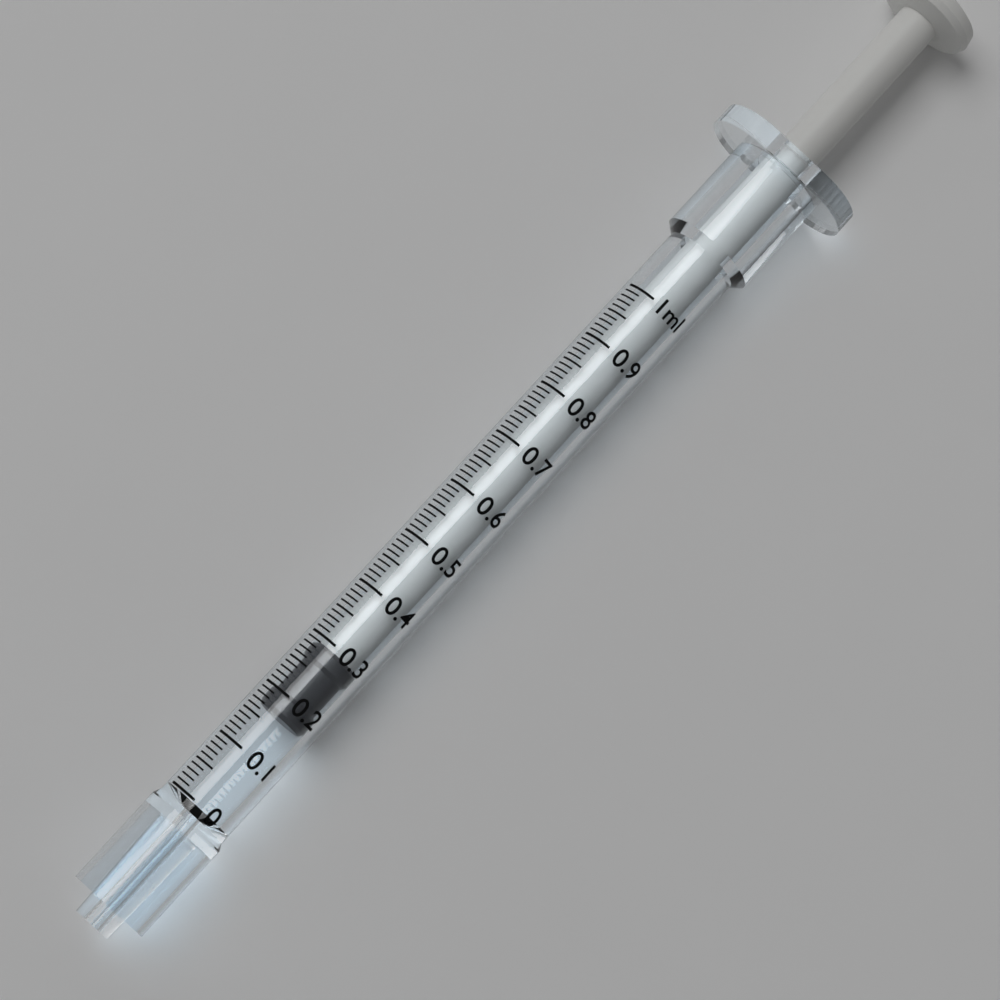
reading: 0.17 ml
